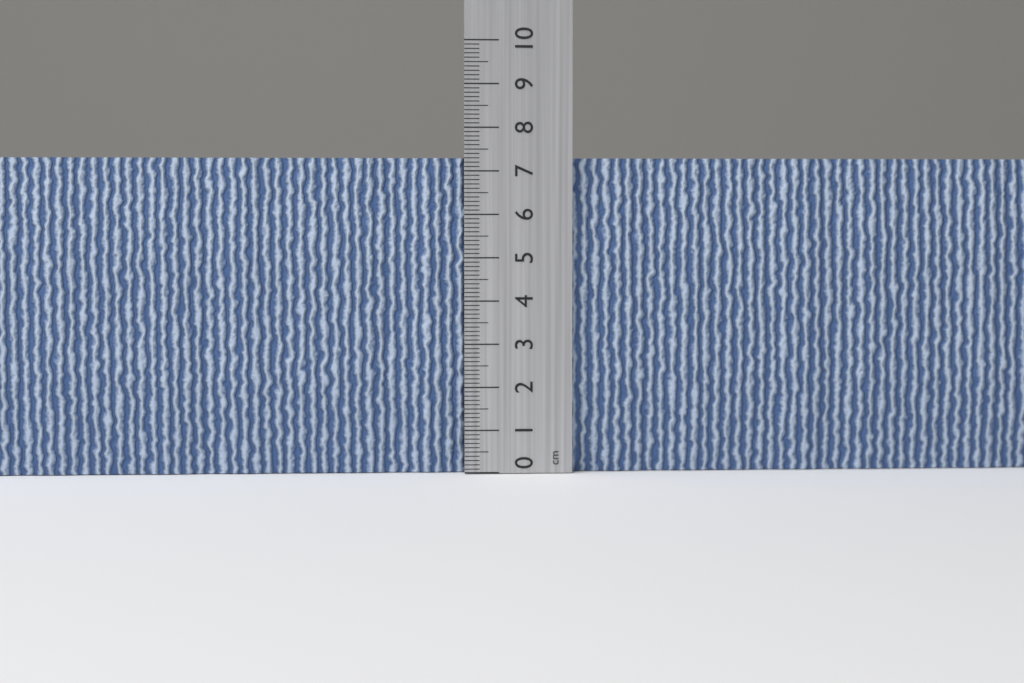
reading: 7.3 cm
